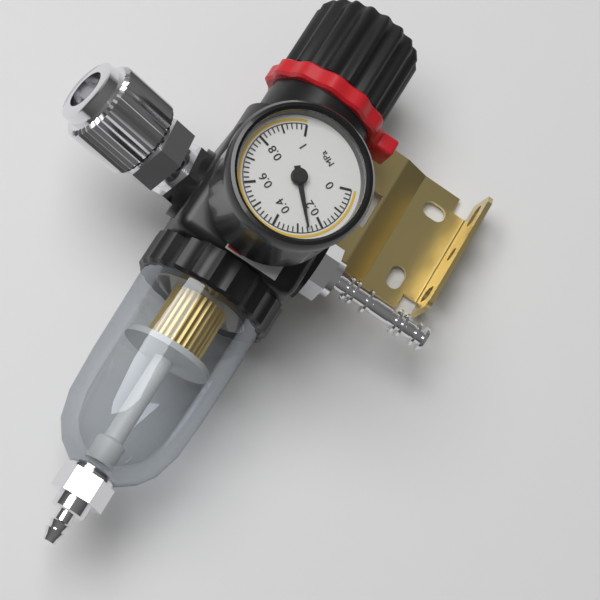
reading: 0.26 MPa
